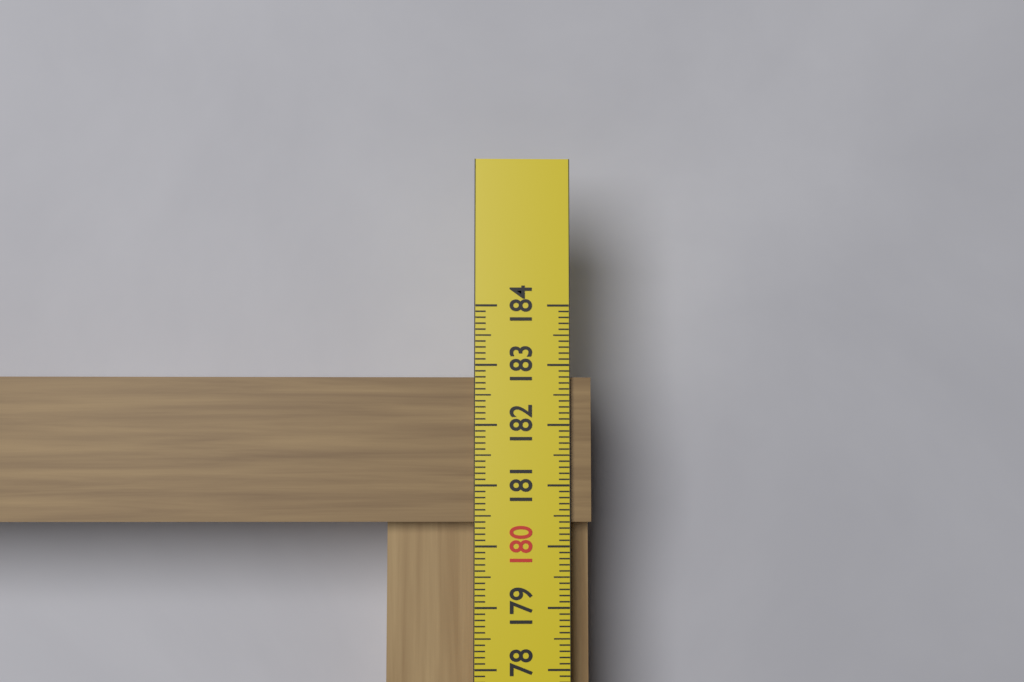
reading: 182.8 cm
